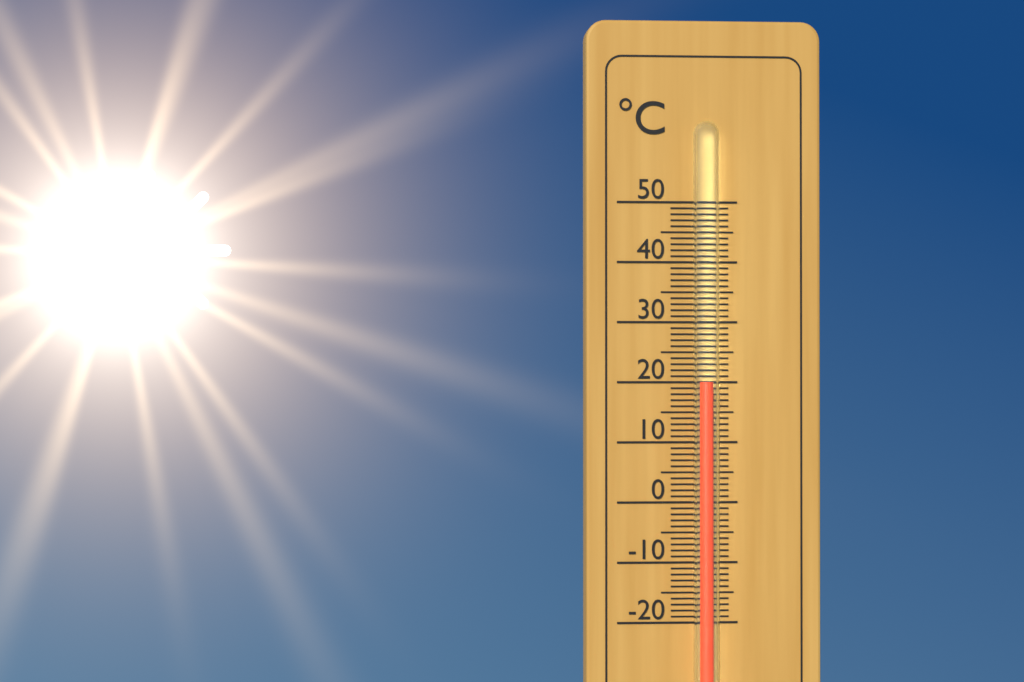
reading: 20 °C
